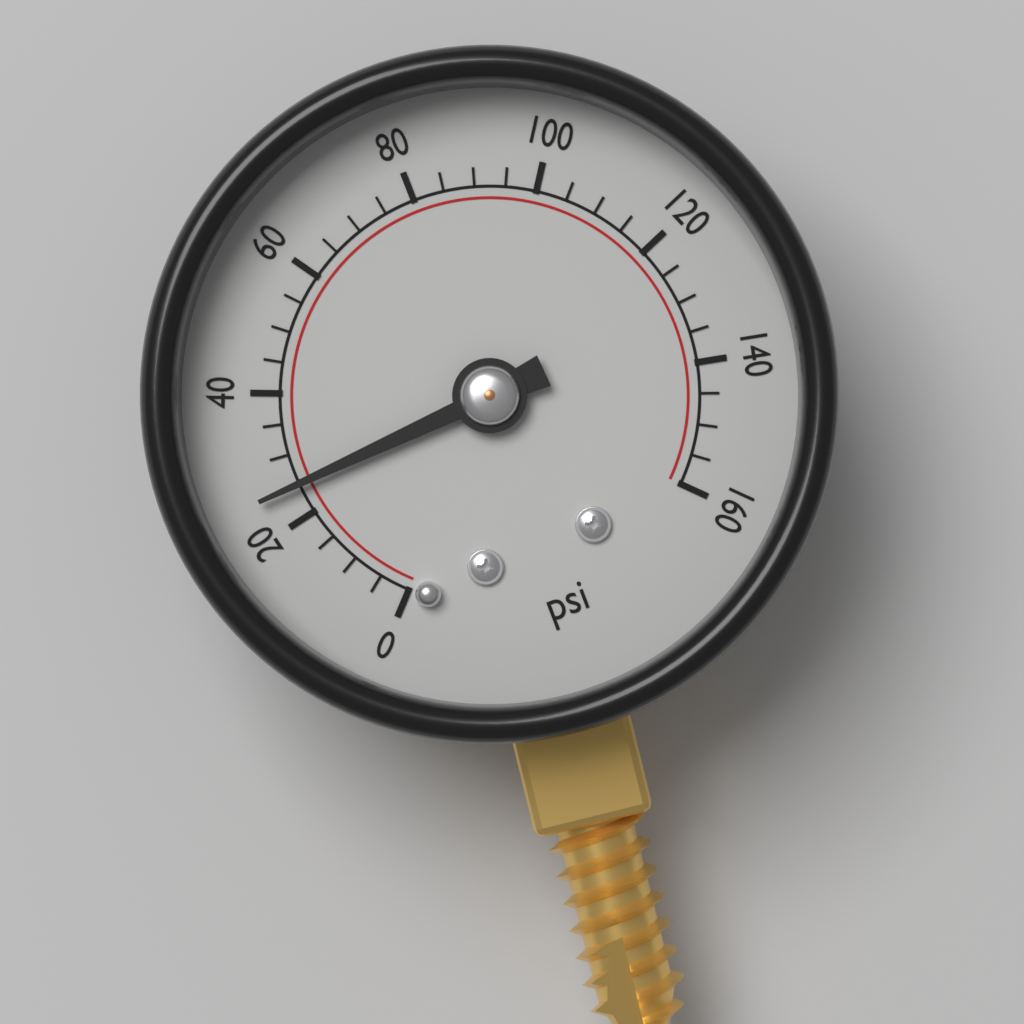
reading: 25 psi
